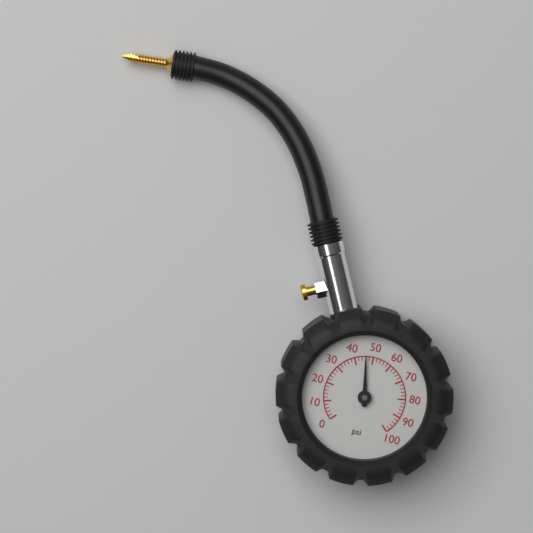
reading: 46 psi
